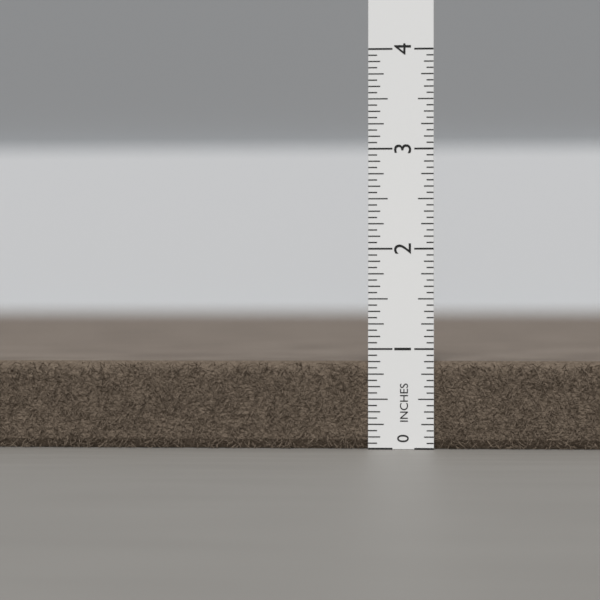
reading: 0.8750 in
